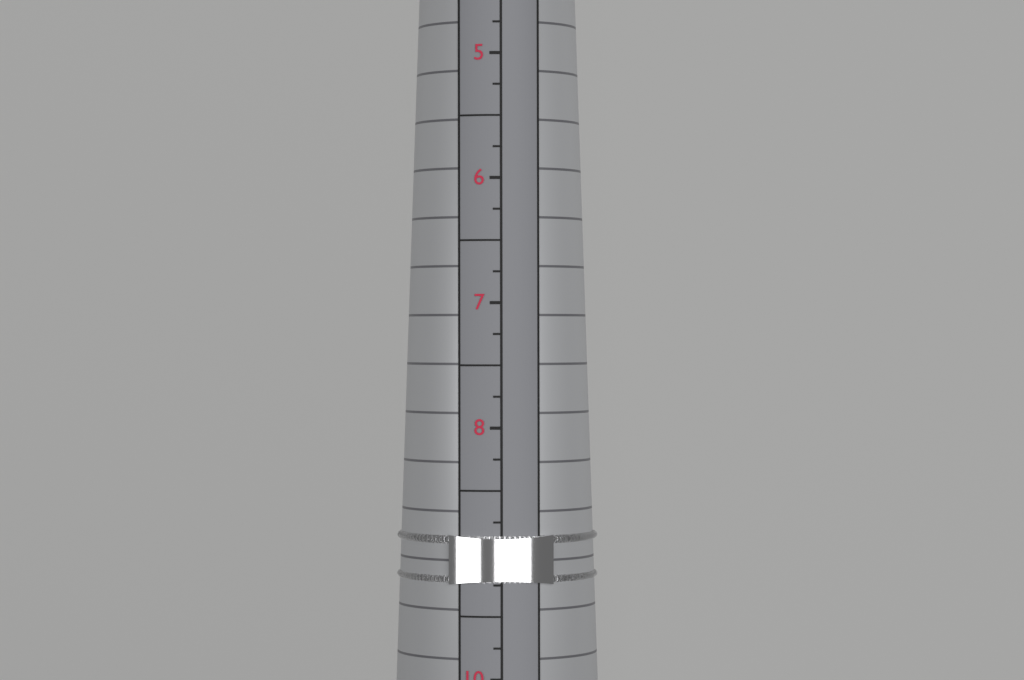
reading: 9.25 (no unit)
